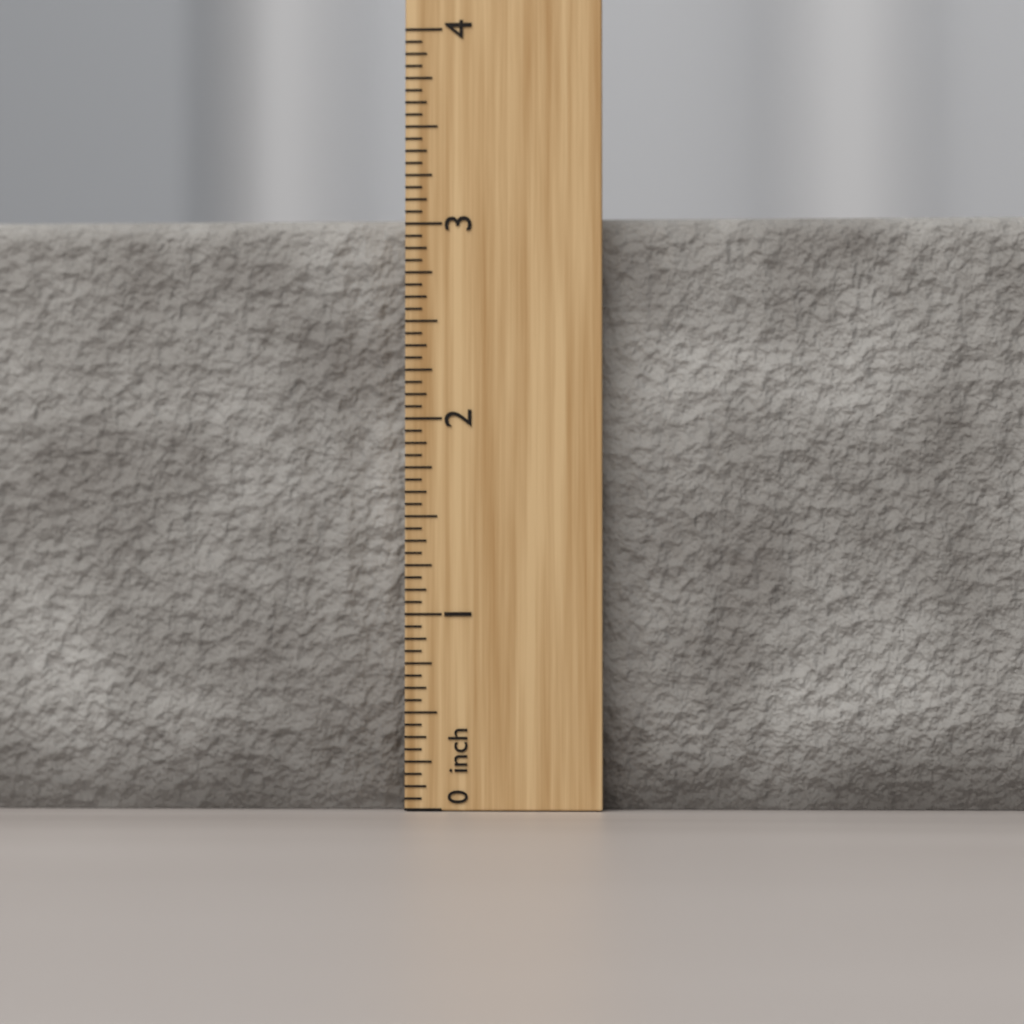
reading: 3.0625 inch
